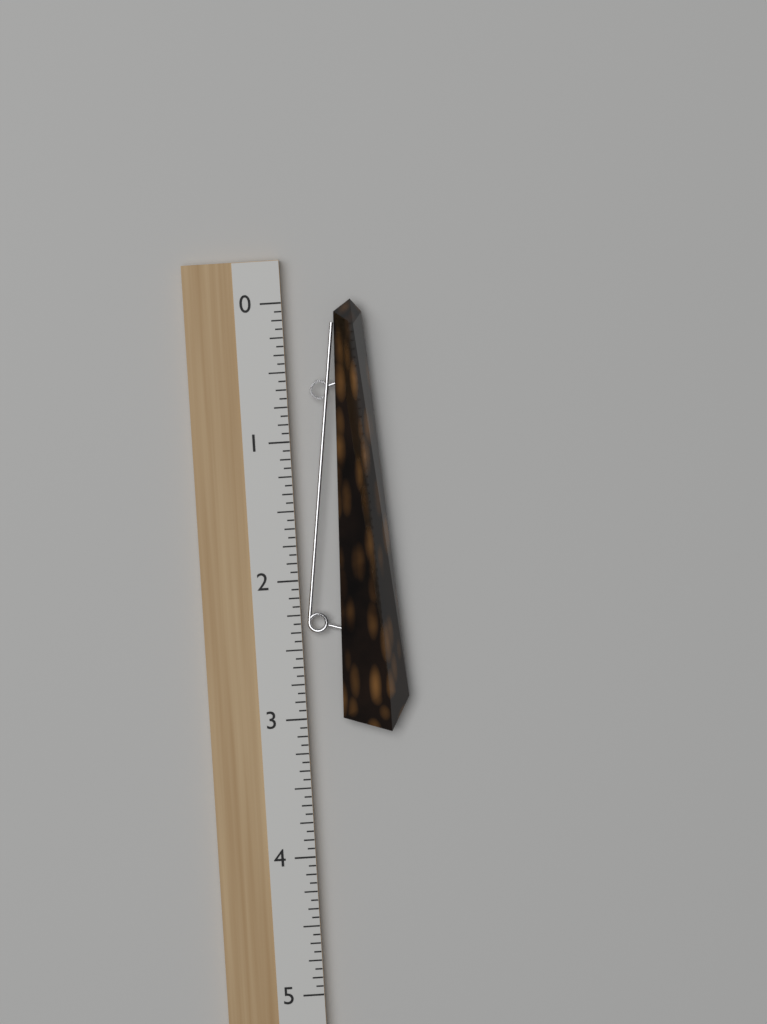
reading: 3.1250 (no unit)
